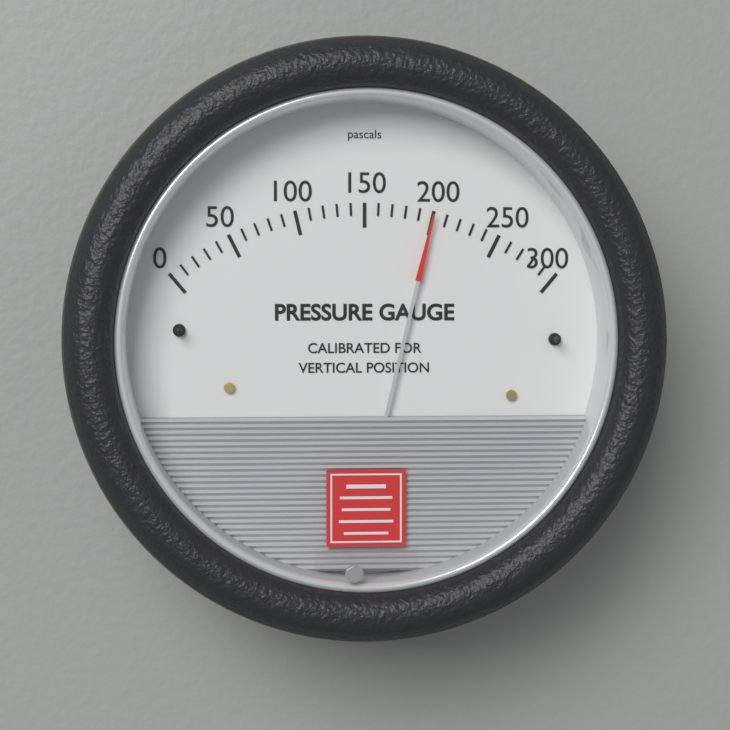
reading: 200 Pa
